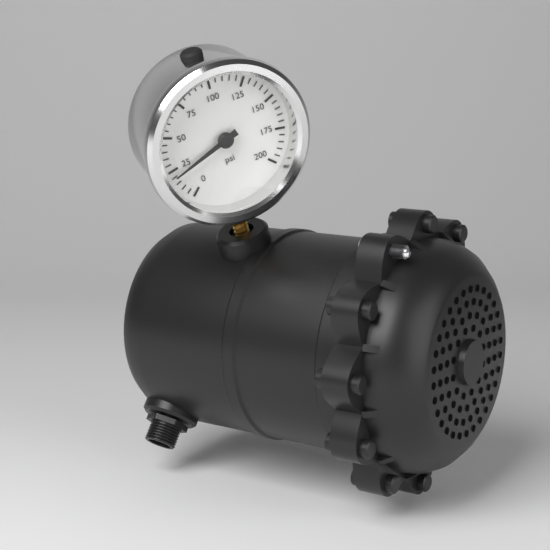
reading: 20 psi
